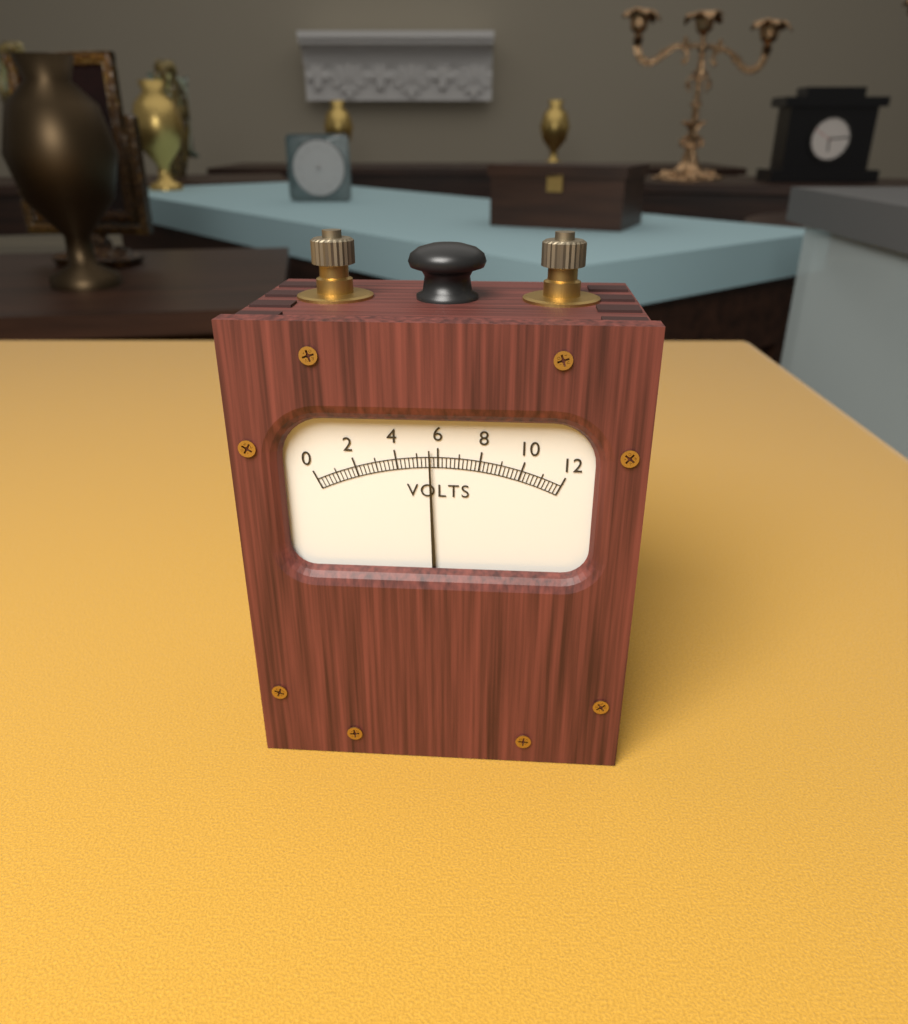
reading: 5.6 V
